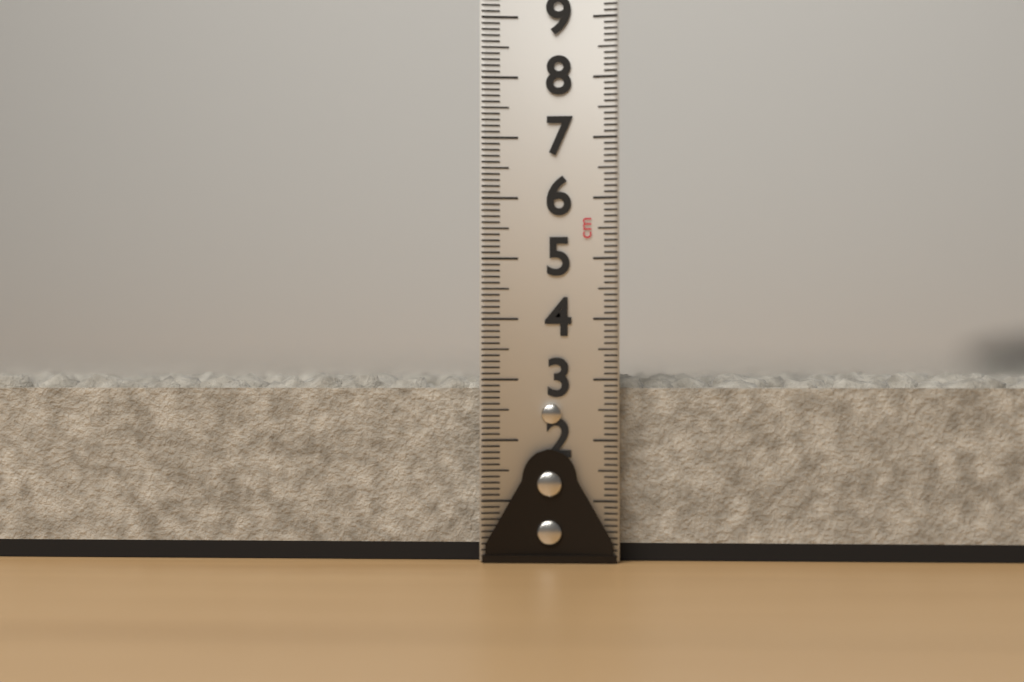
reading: 3.2 cm
